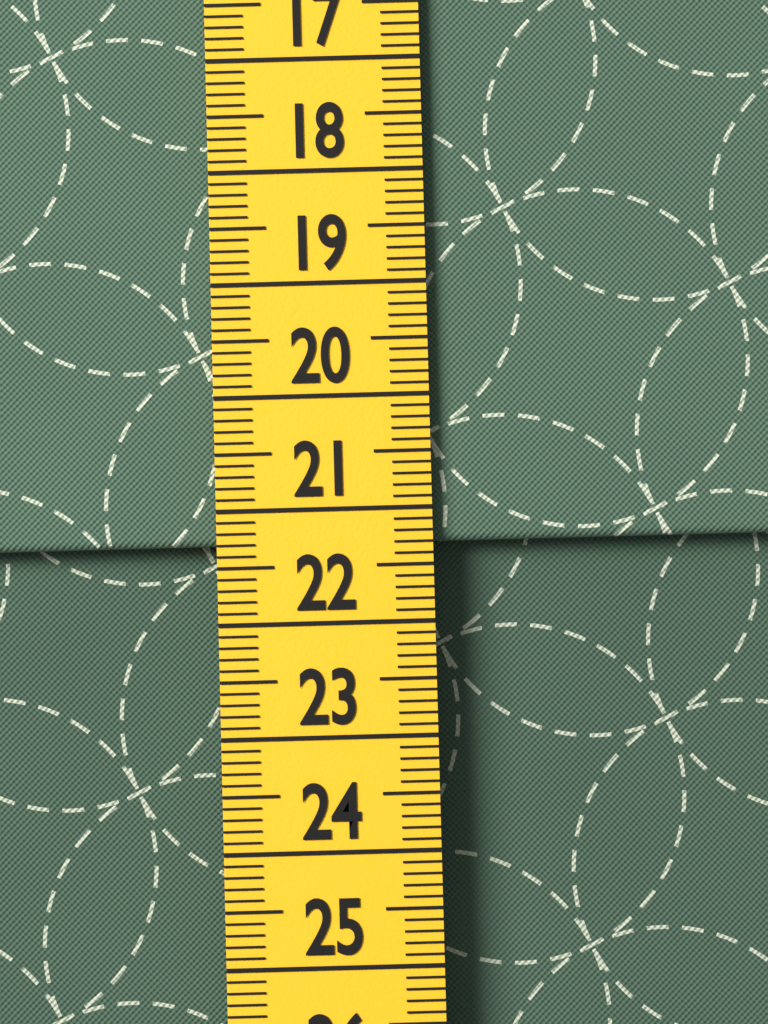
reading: 21.3 cm
